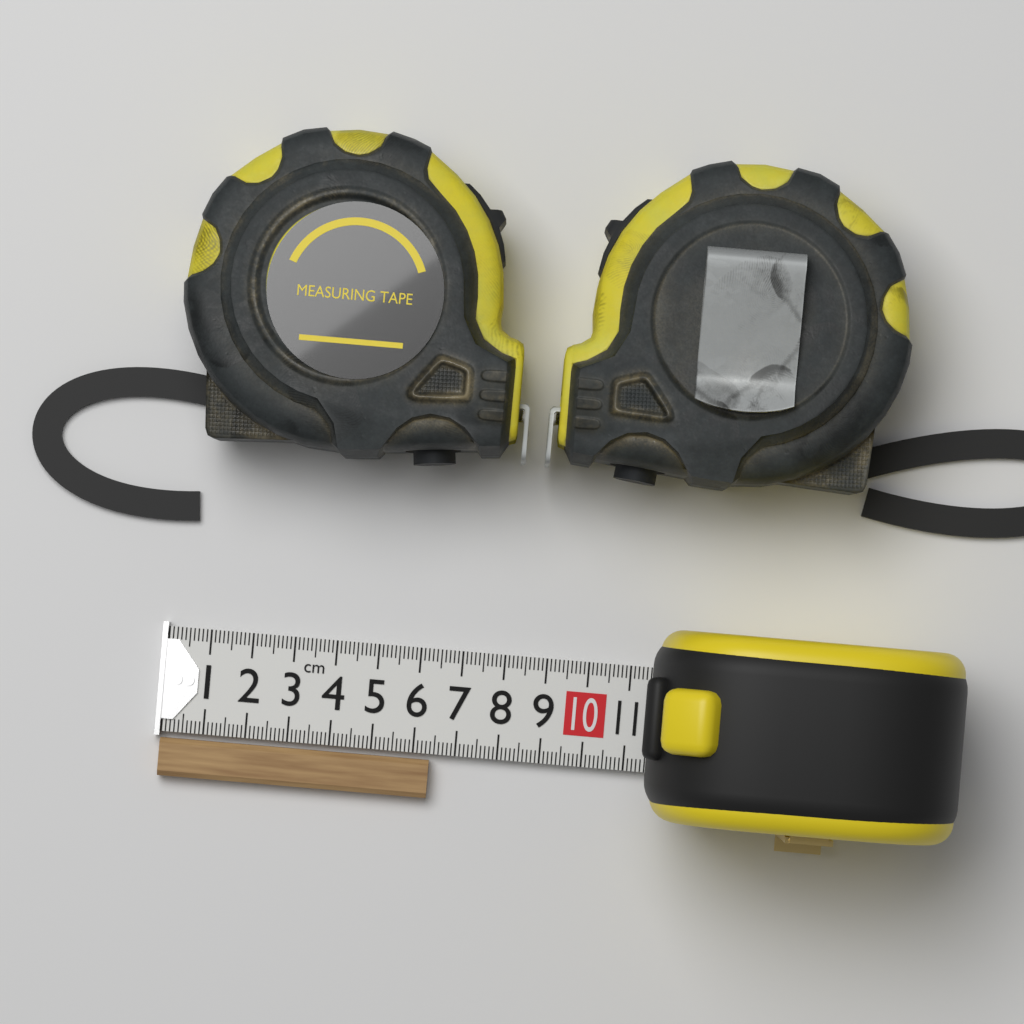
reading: 6.4 cm
